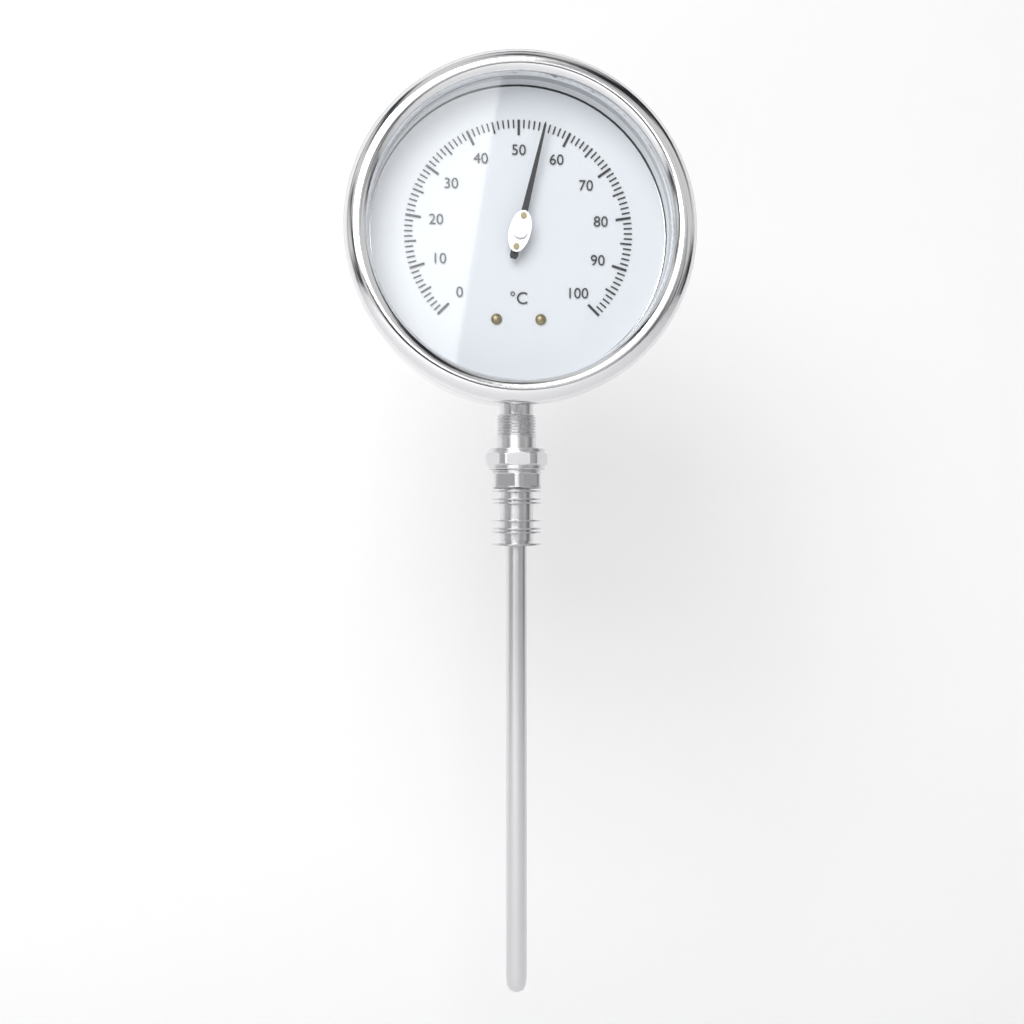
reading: 55 °C
